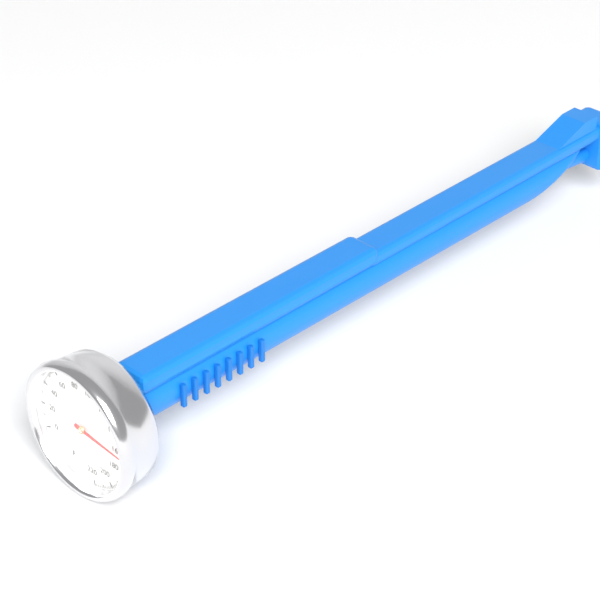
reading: 164 °F
